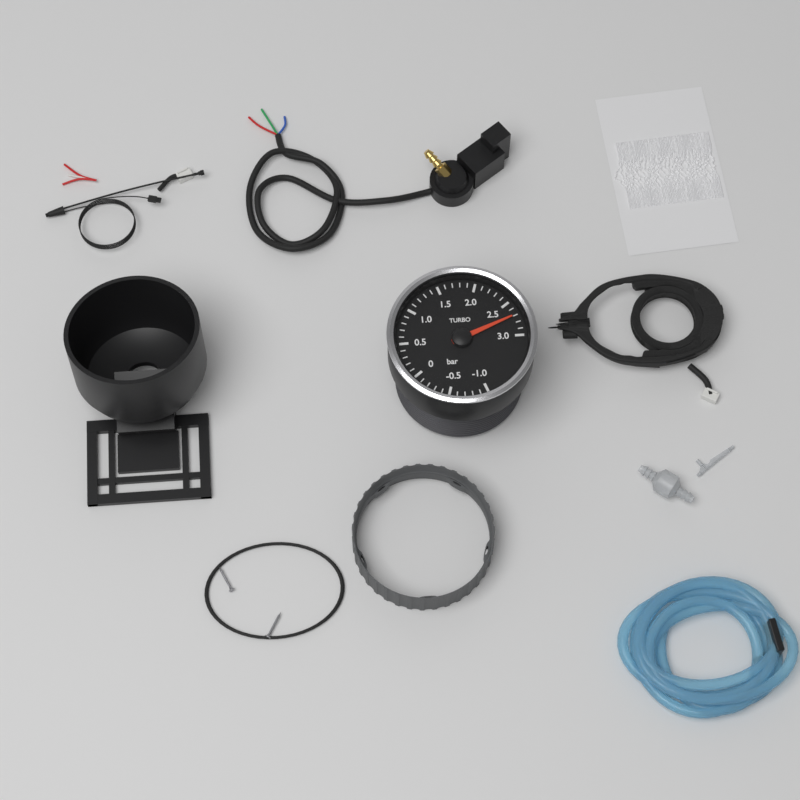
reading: 2.7 bar
